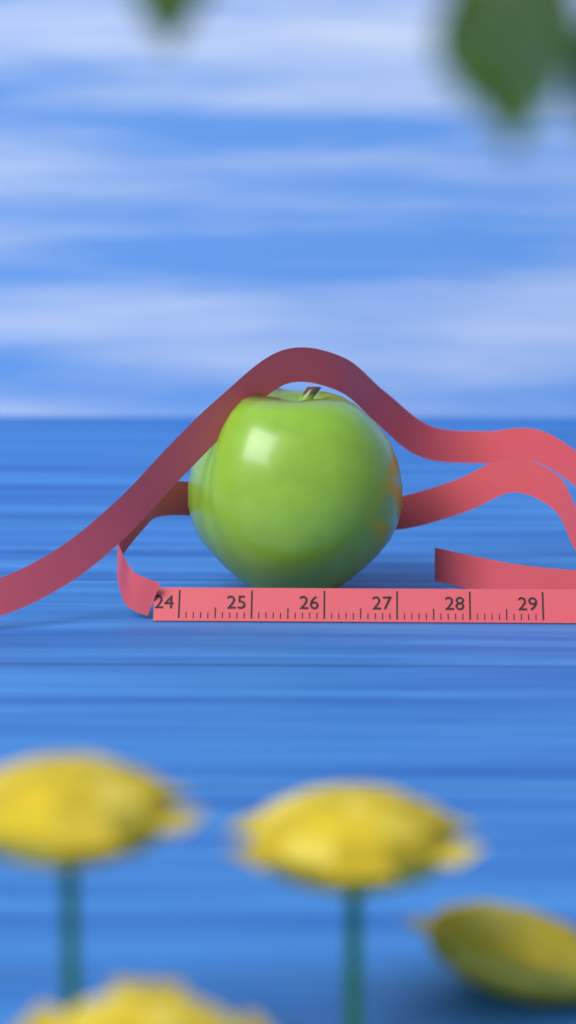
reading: 27.1 cm
